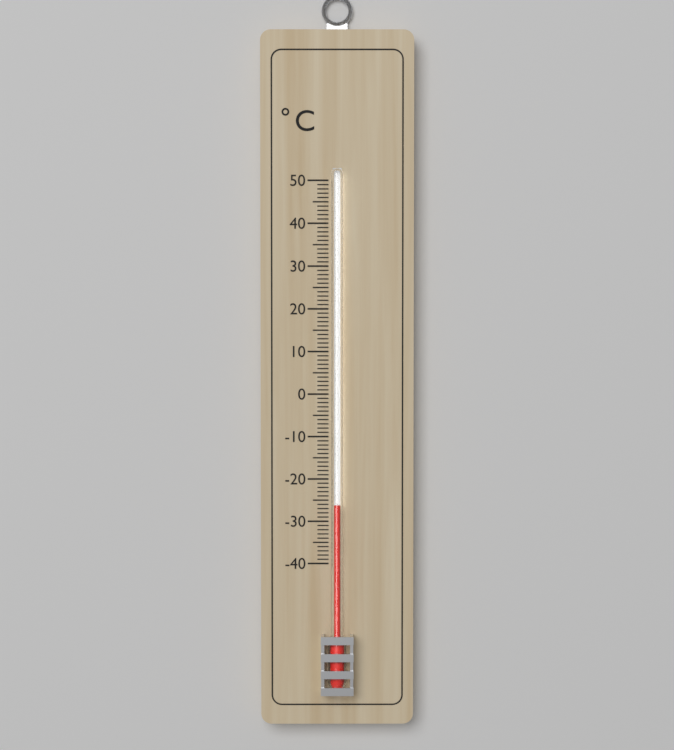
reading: -26 °C
